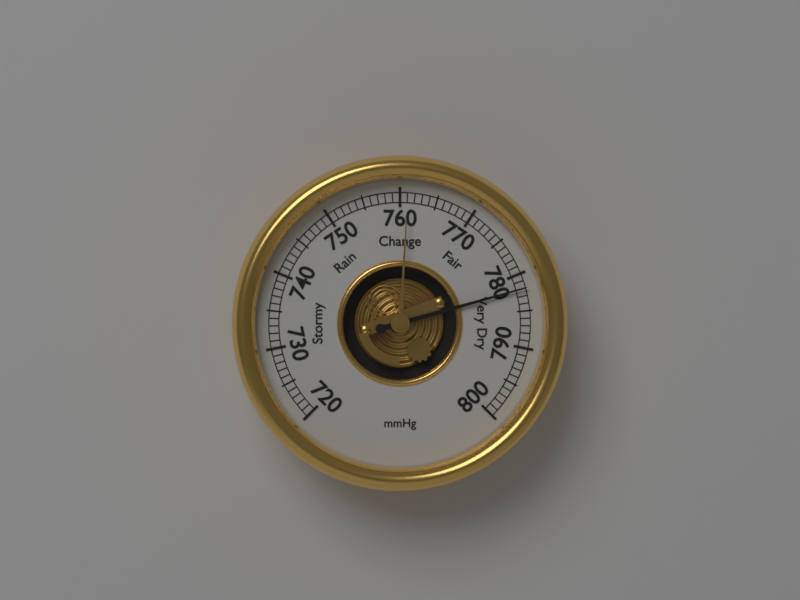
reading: 782 mmHg
